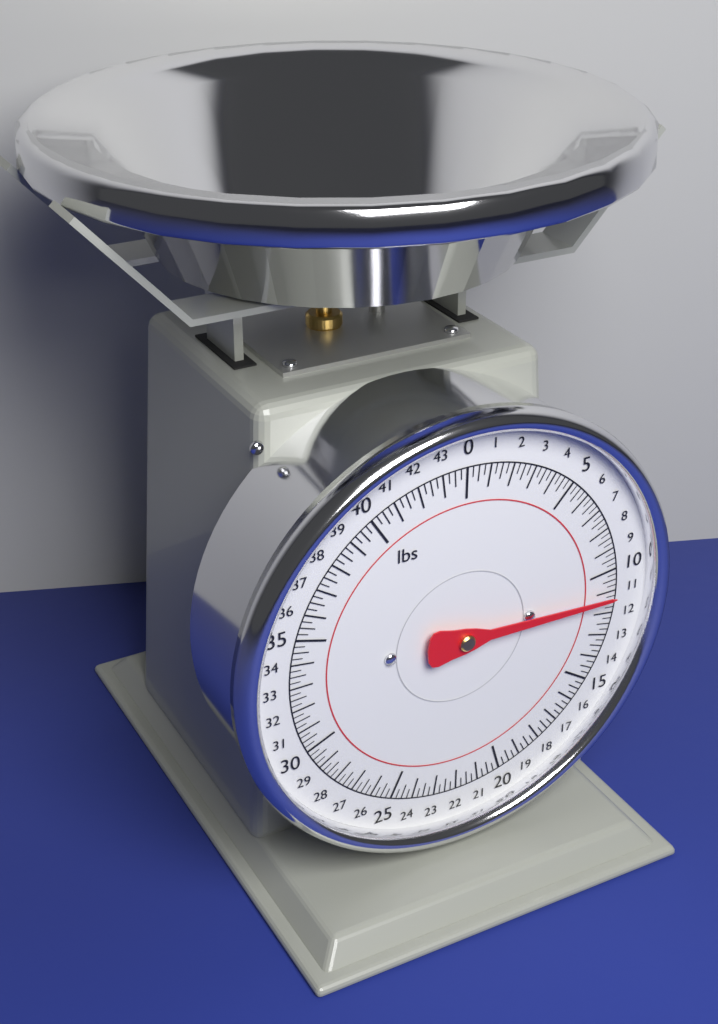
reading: 11.25 lbs
